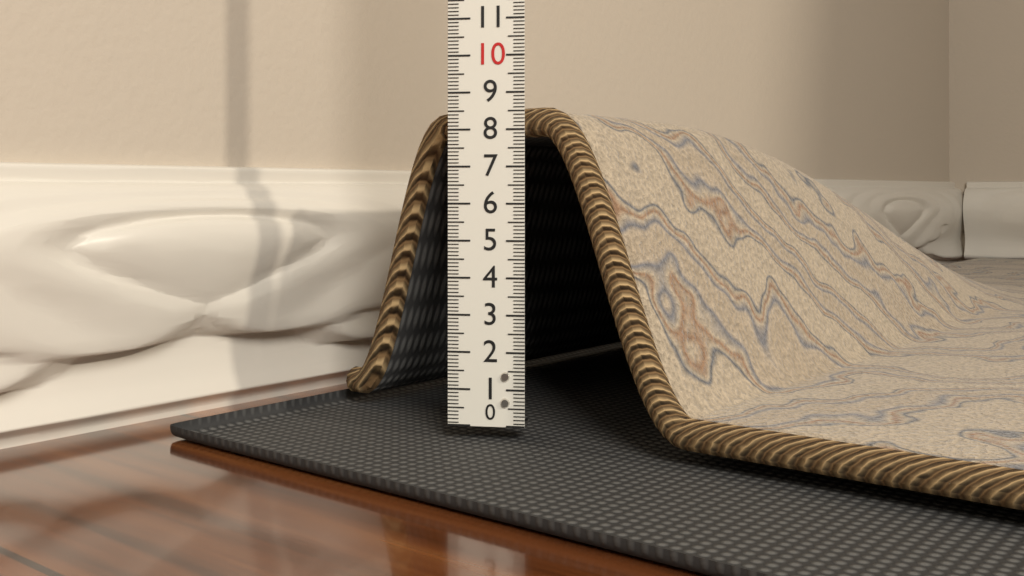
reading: 8.6 (no unit)
